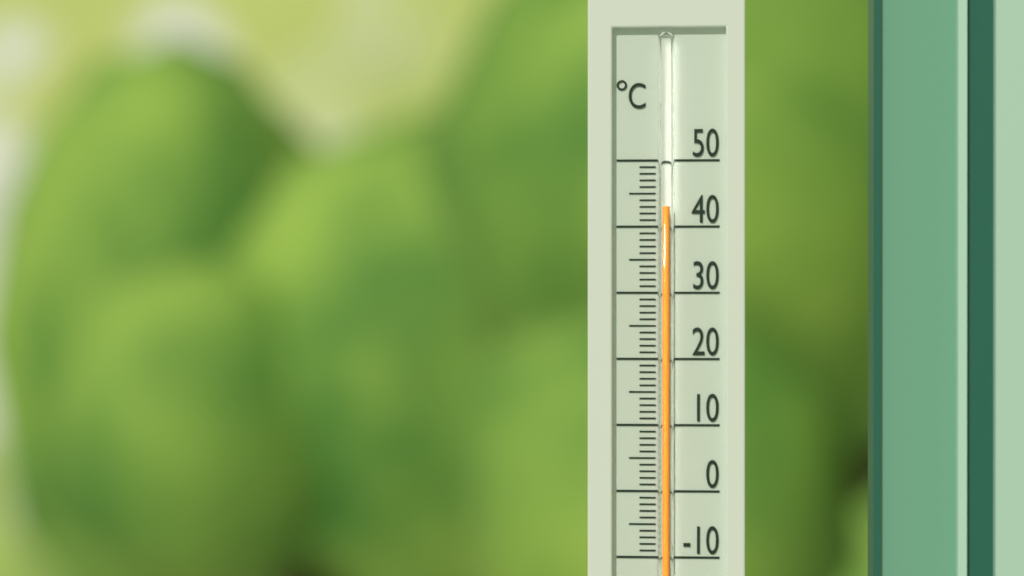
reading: 43 °C
